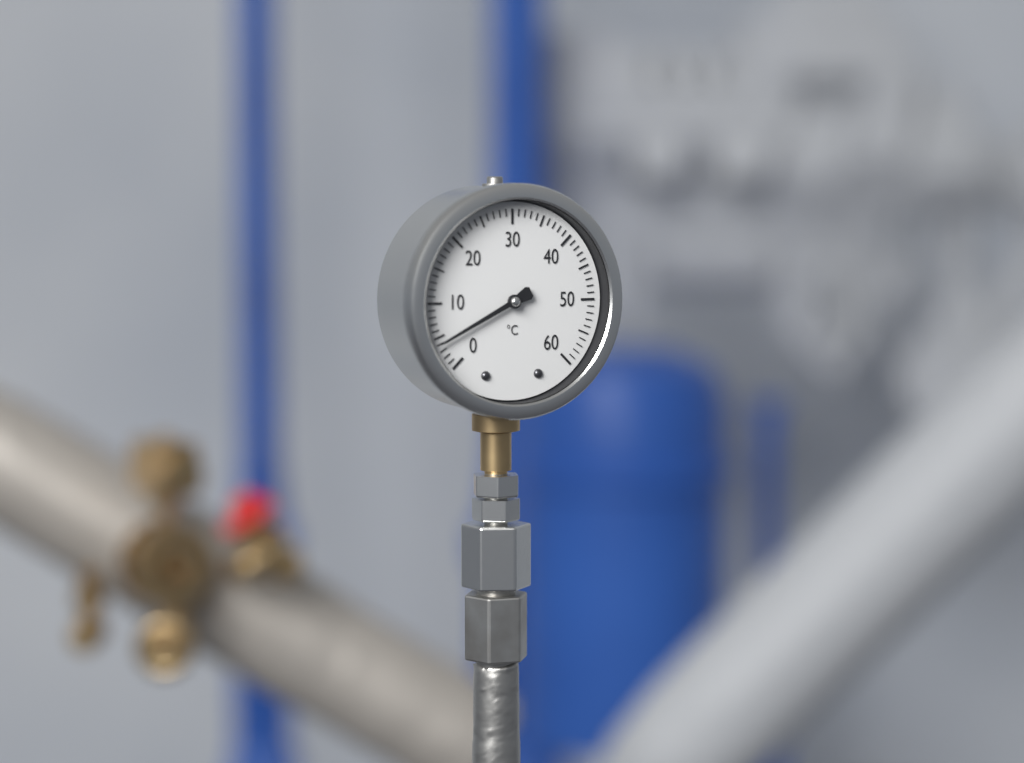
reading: 4 °C
